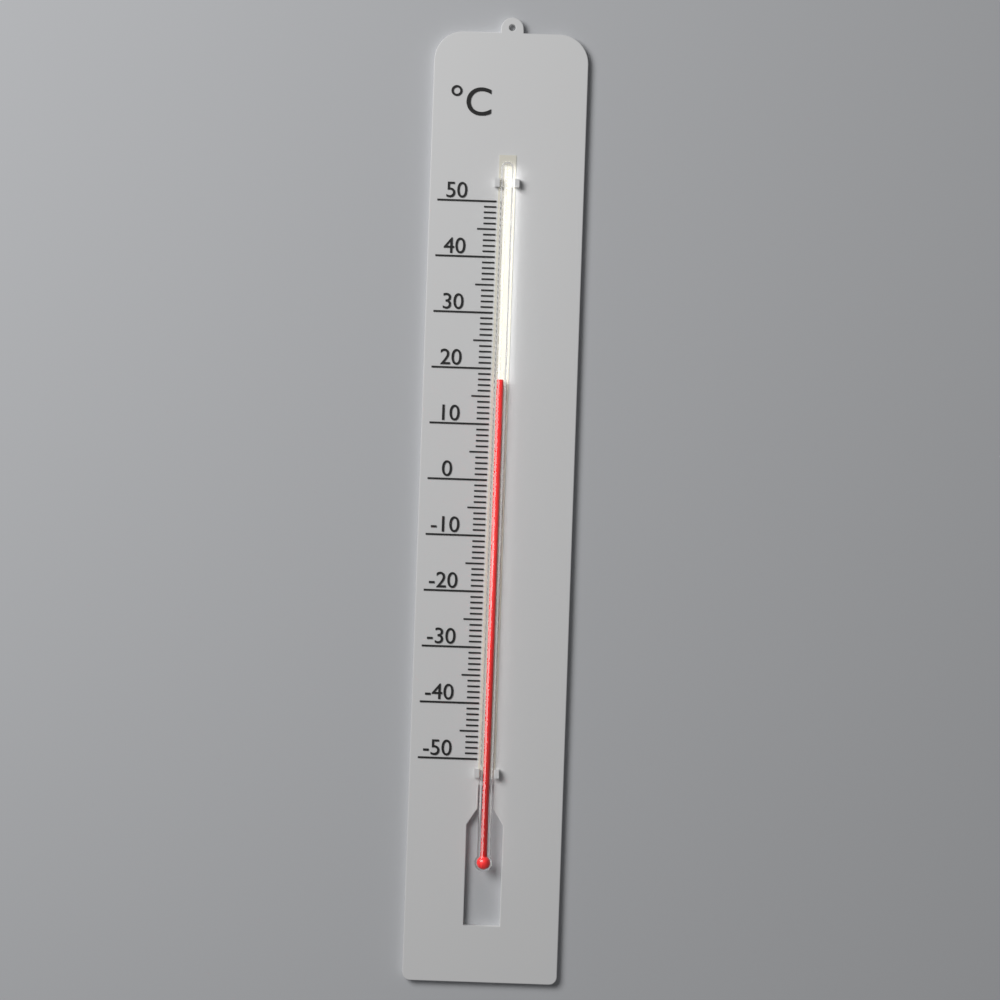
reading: 18 °C
